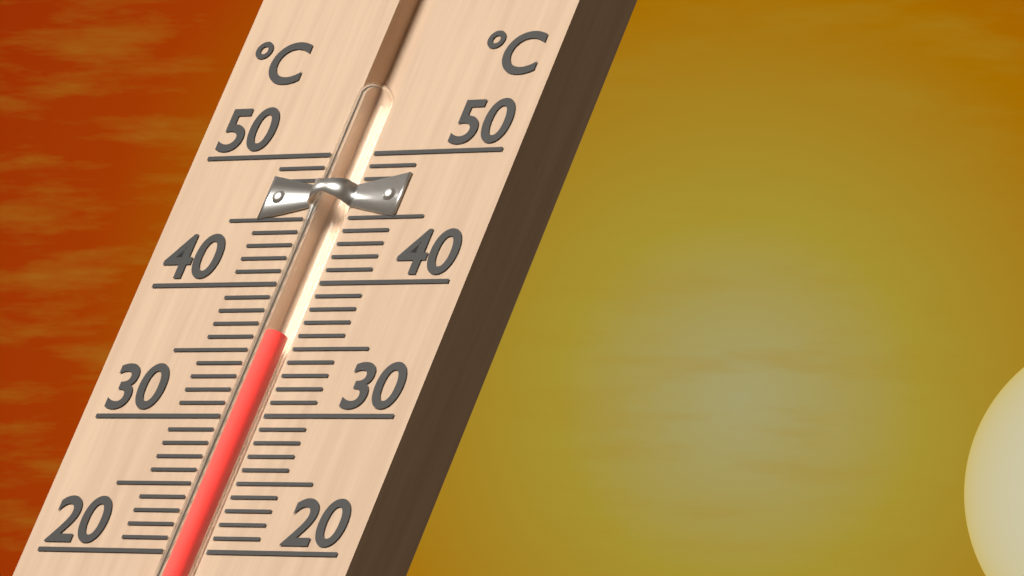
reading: 36 °C
